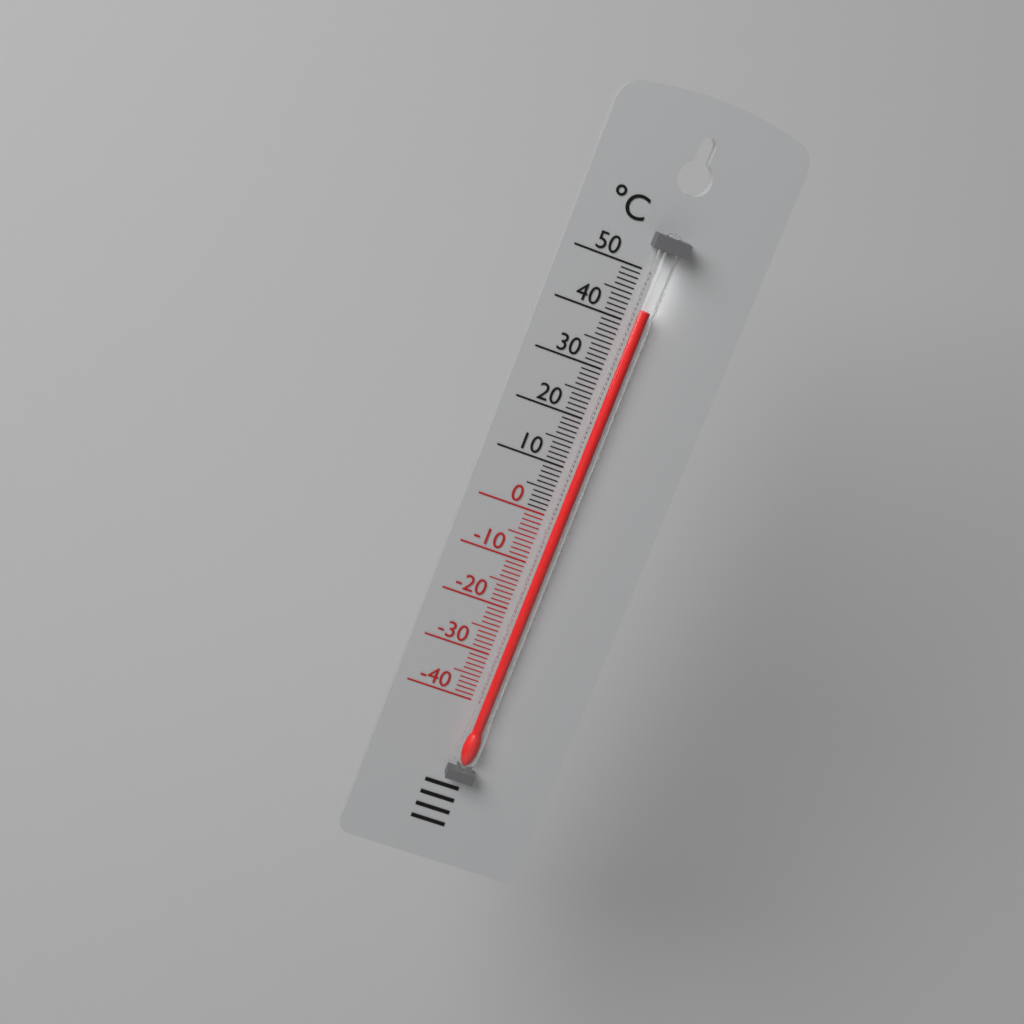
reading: 43 °C
